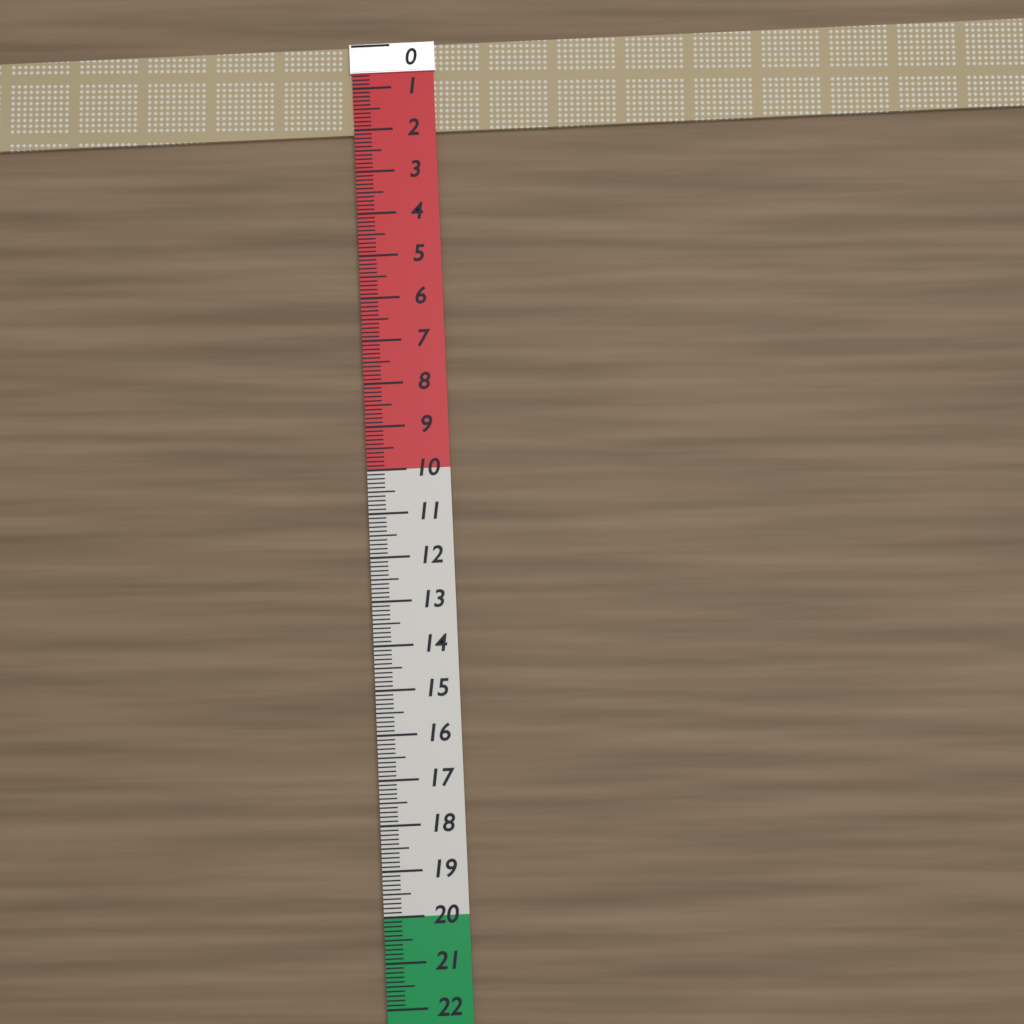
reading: 2.1 (no unit)
